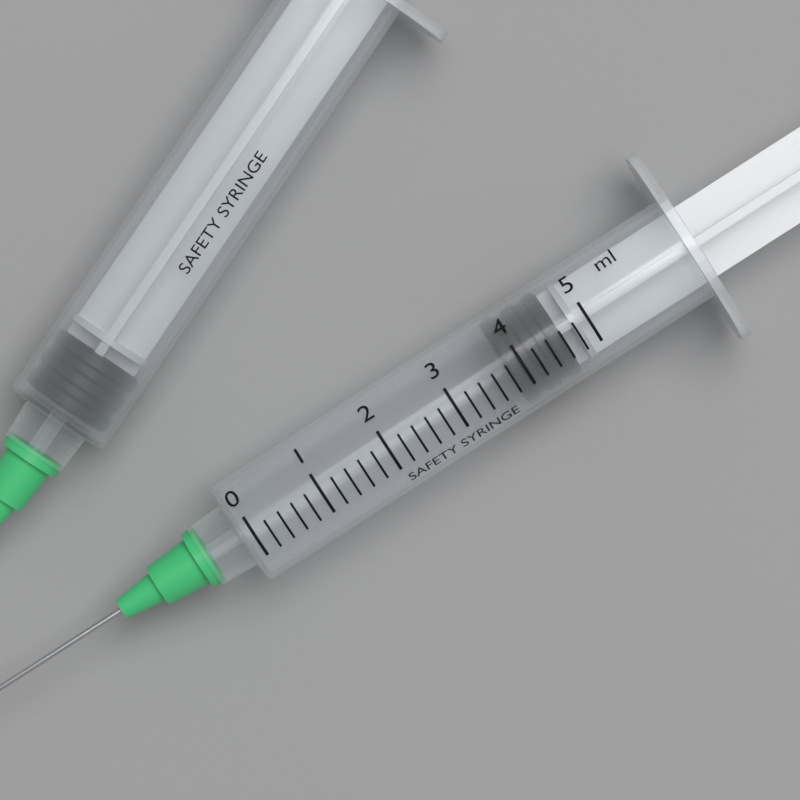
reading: 3.8 ml
